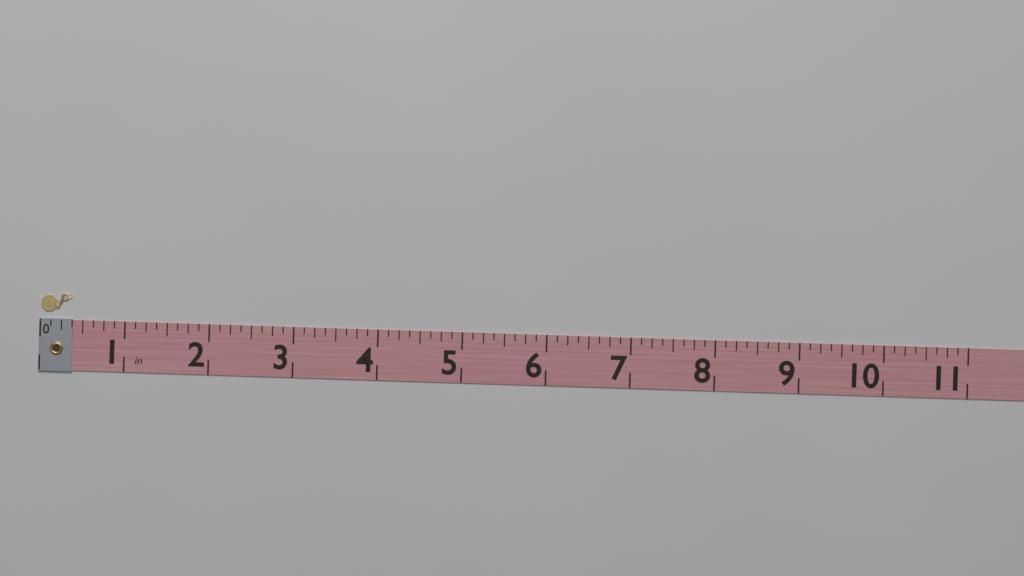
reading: 0.375 in
